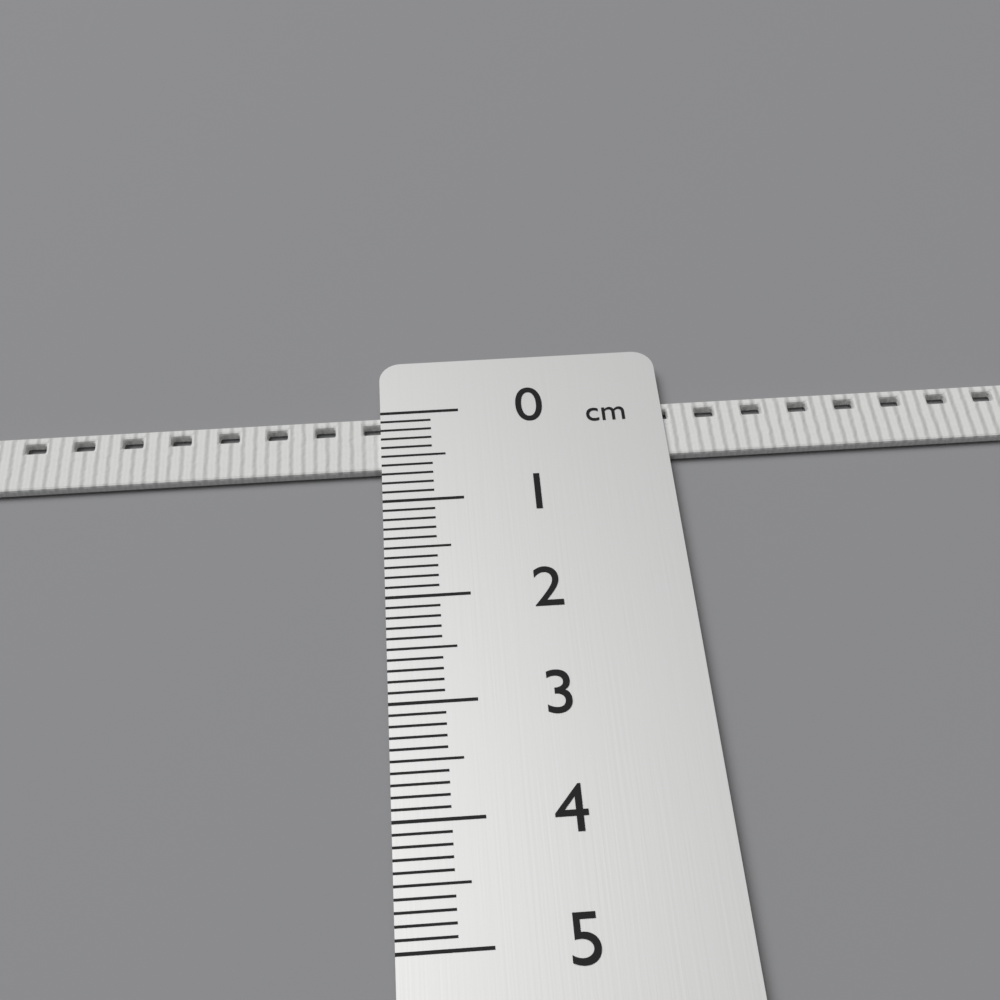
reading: 0.6 cm
